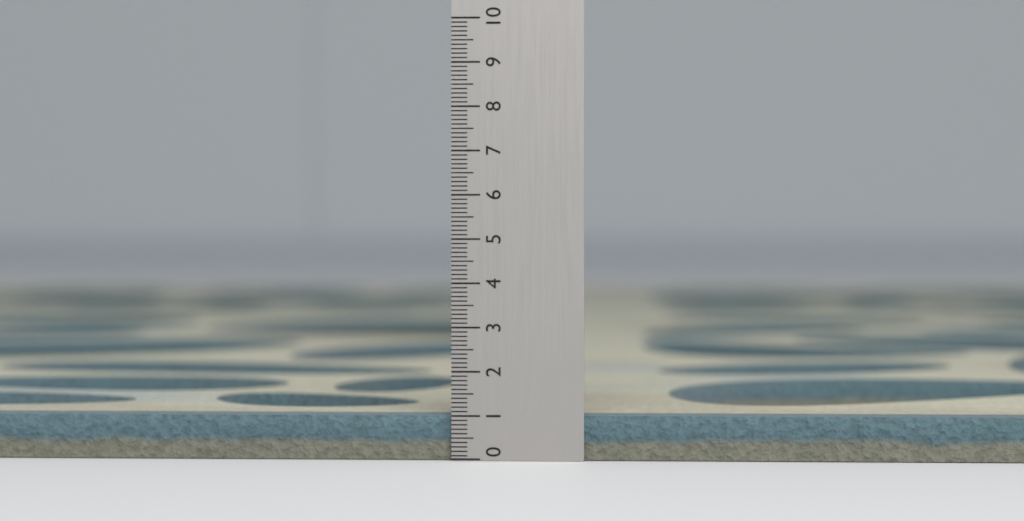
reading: 1.0 (no unit)
